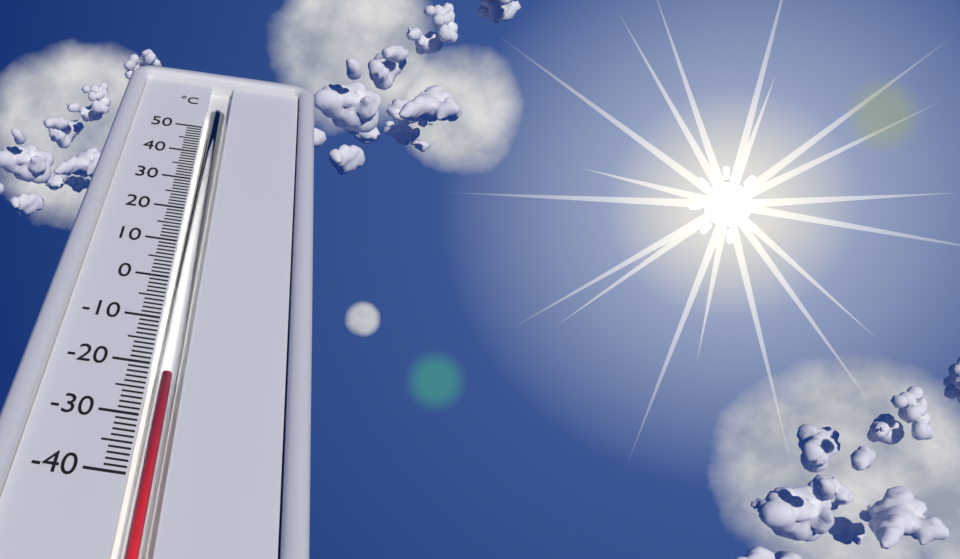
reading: -22 °C
